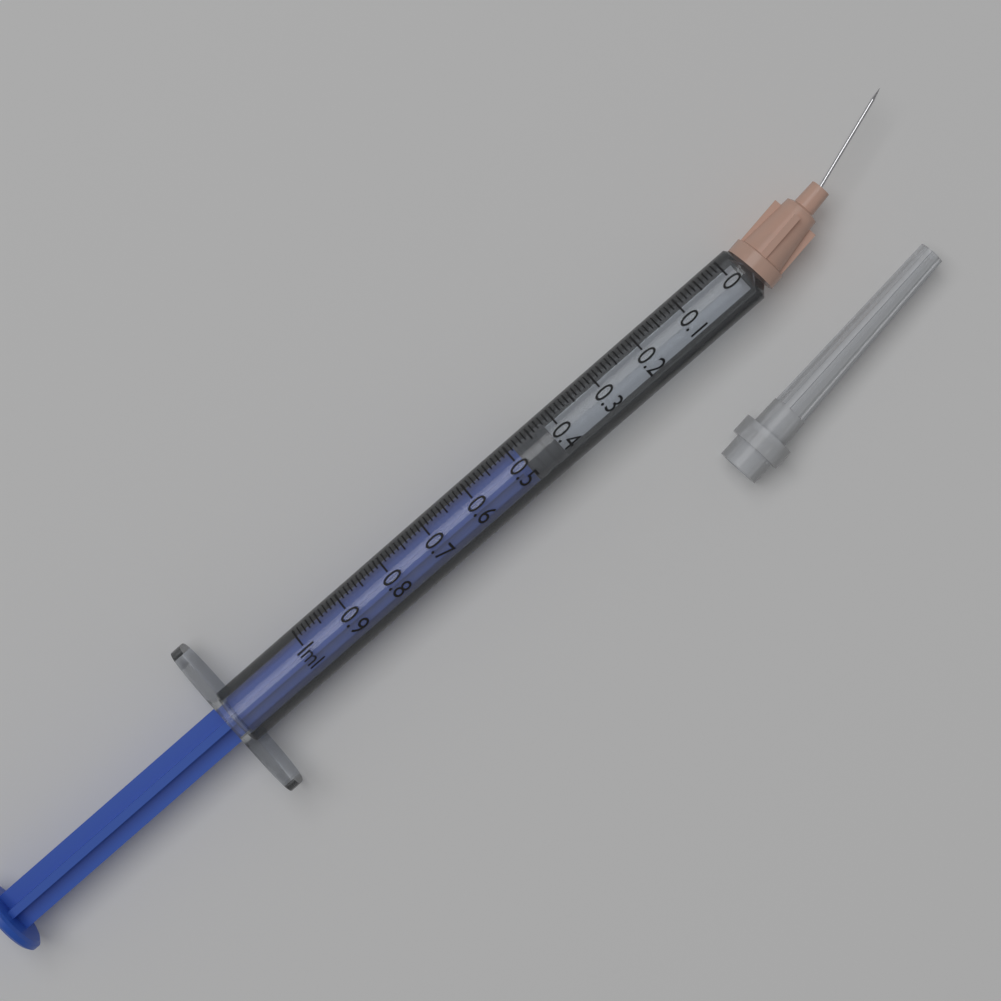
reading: 0.42 ml
